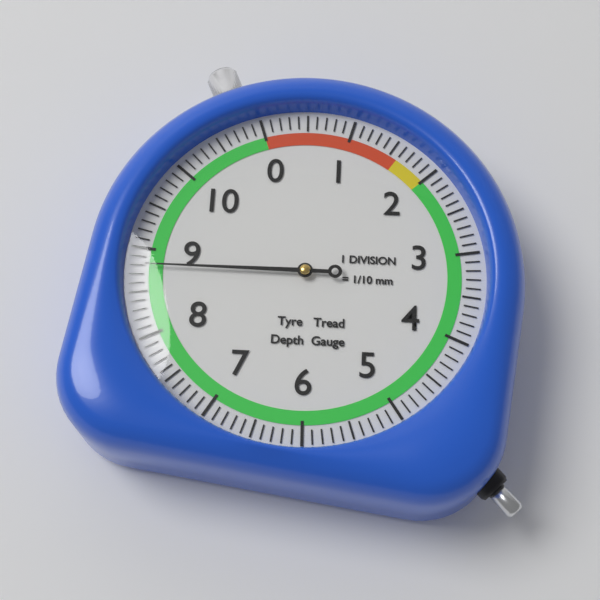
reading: 8.8 mm
